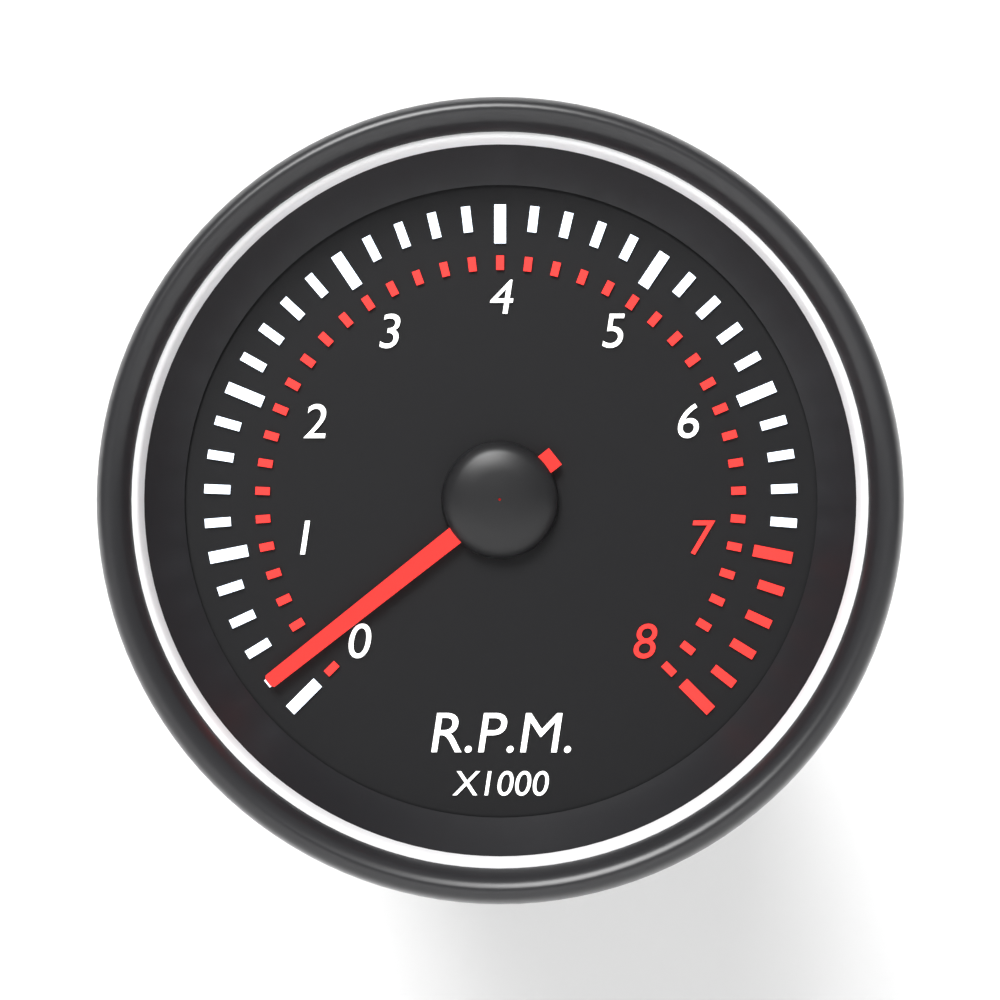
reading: 0.2 x1000 RPM
